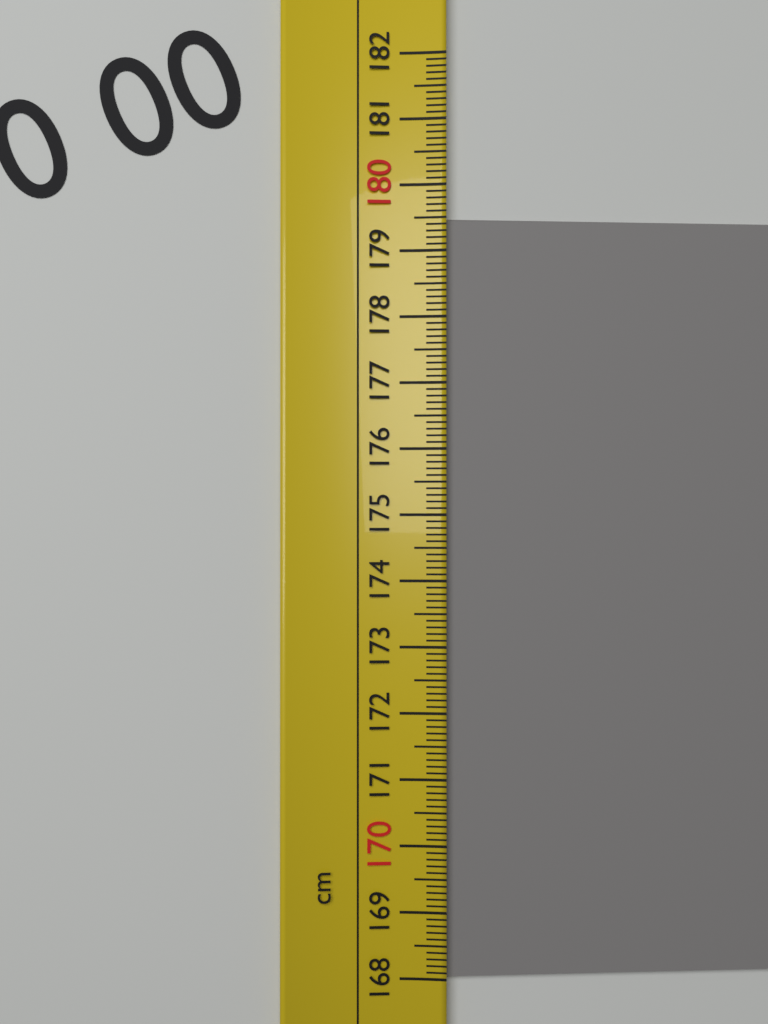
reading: 179.5 cm
